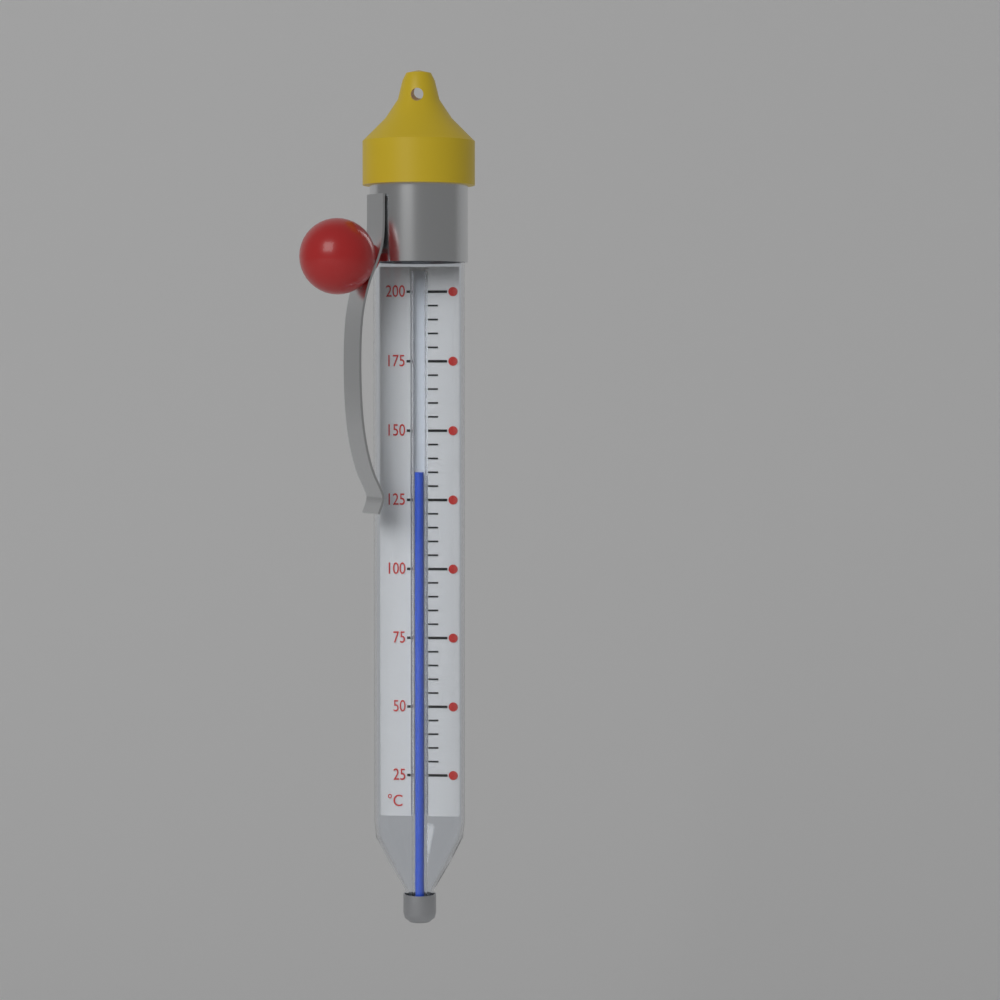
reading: 135 °C
